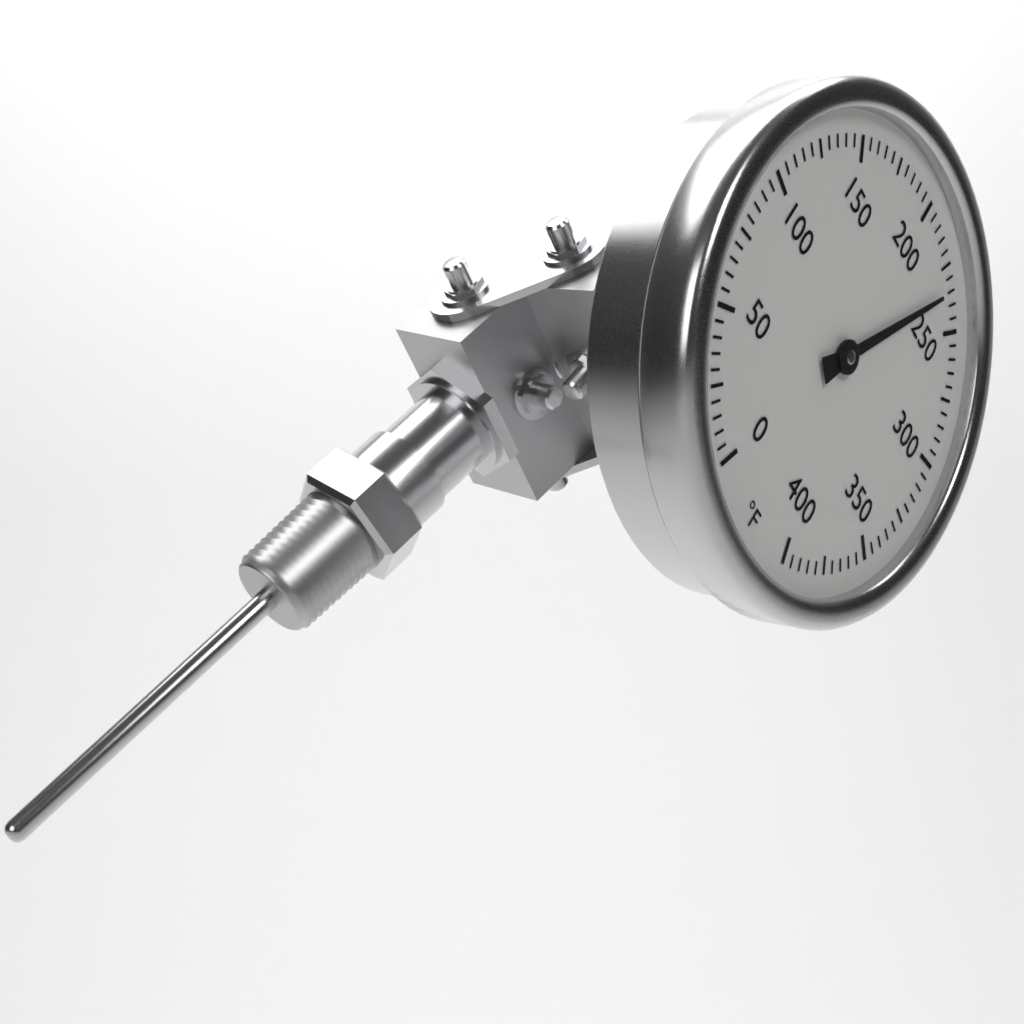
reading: 235 °F
